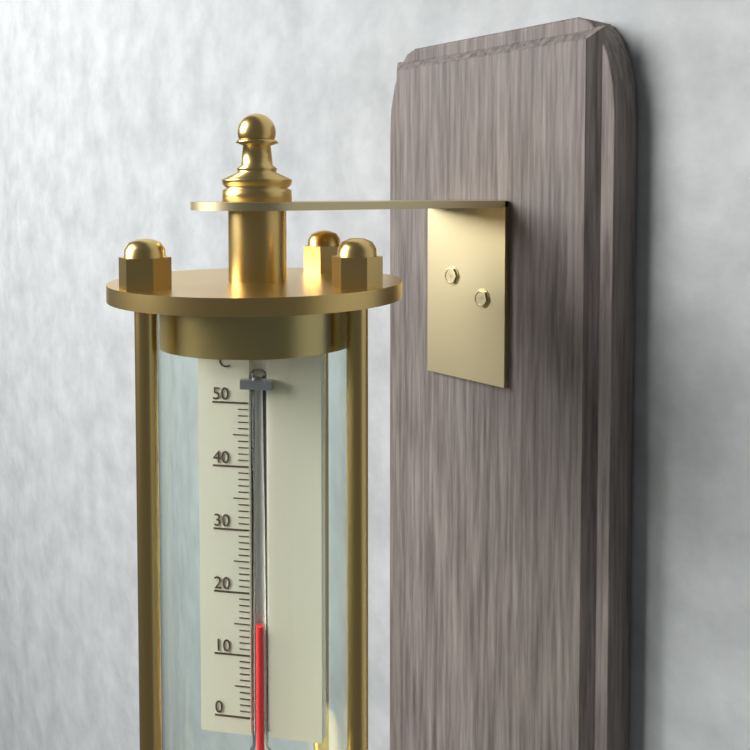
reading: 15 °C
